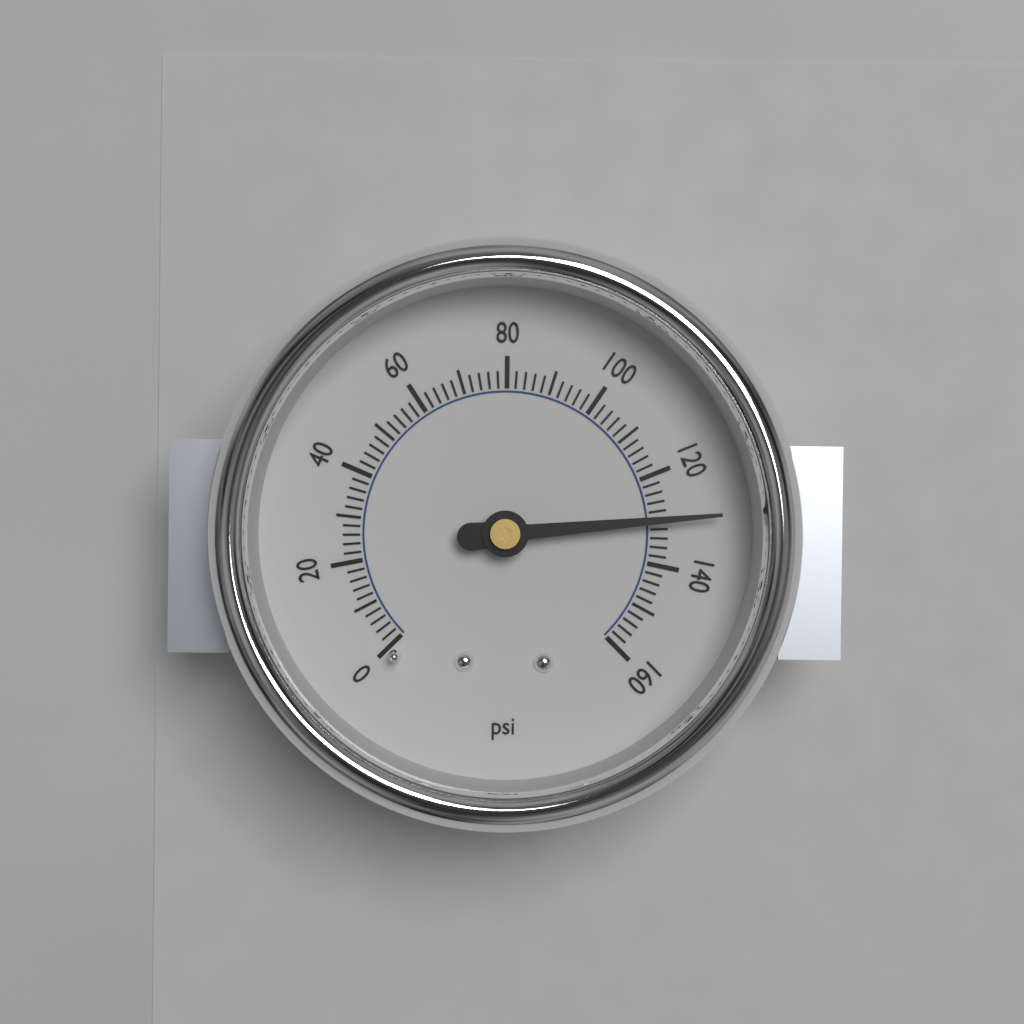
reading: 130 psi
